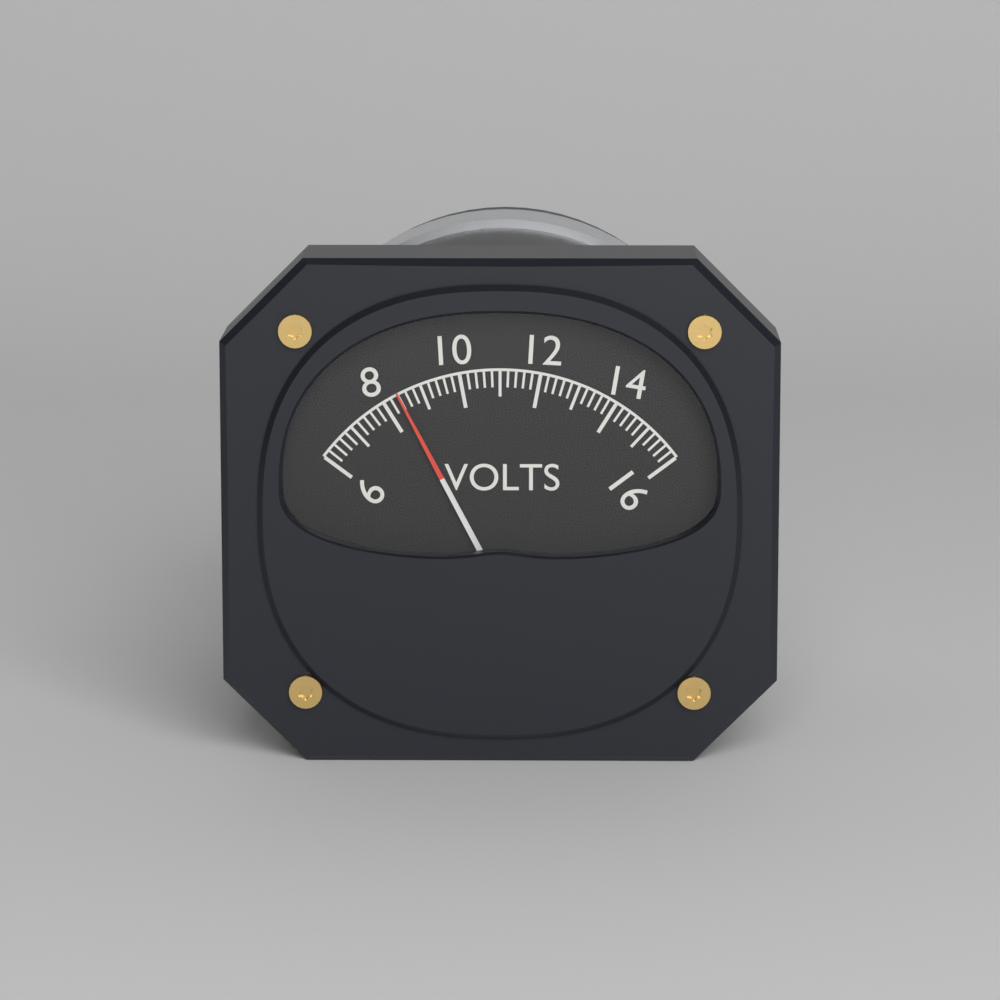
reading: 8.4 V
